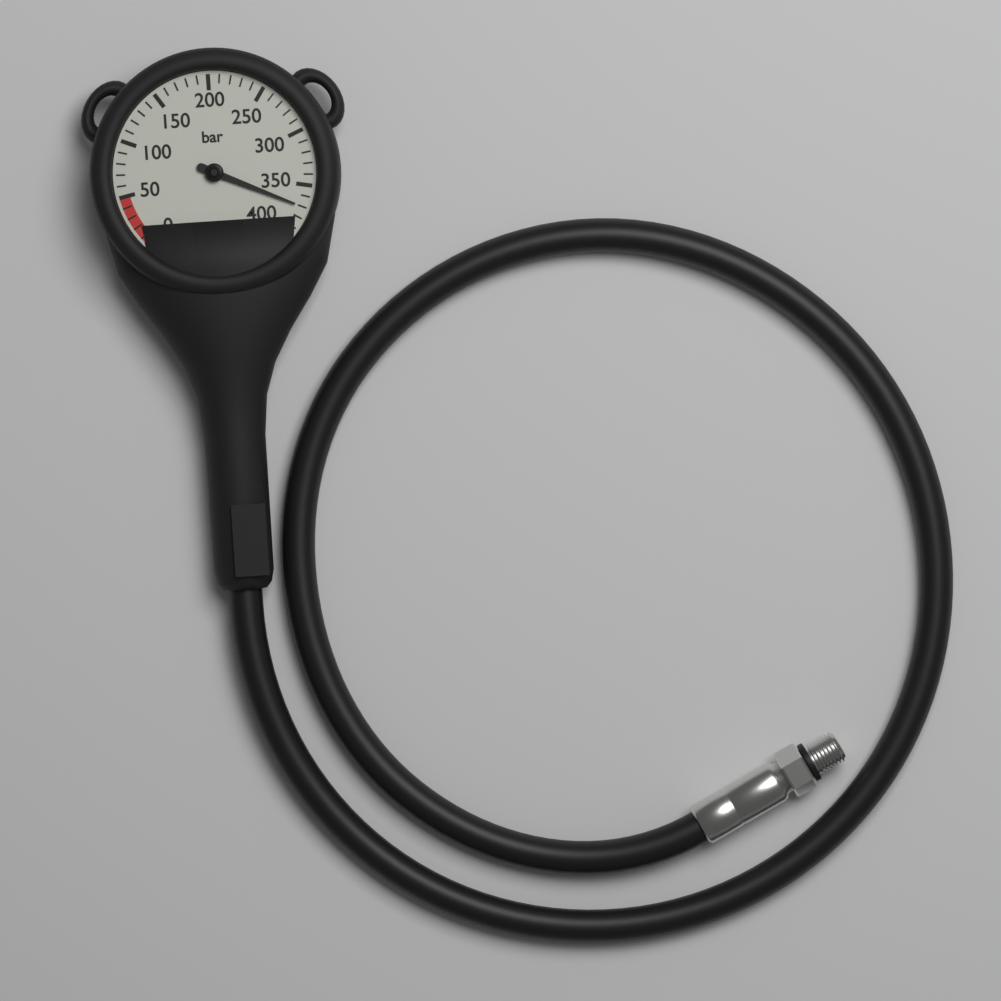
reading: 370 bar
